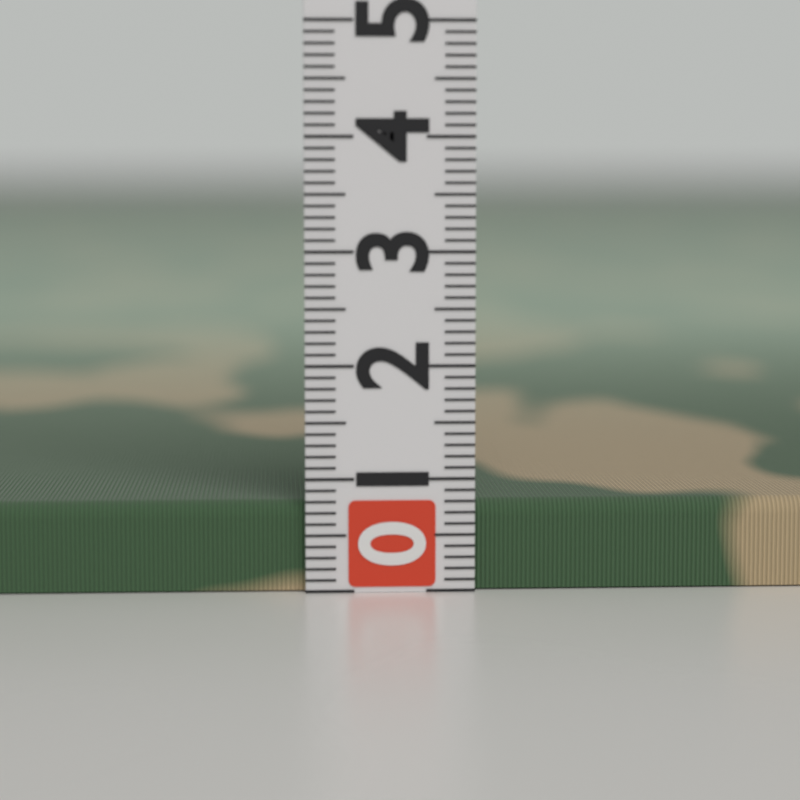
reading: 0.8 (no unit)
